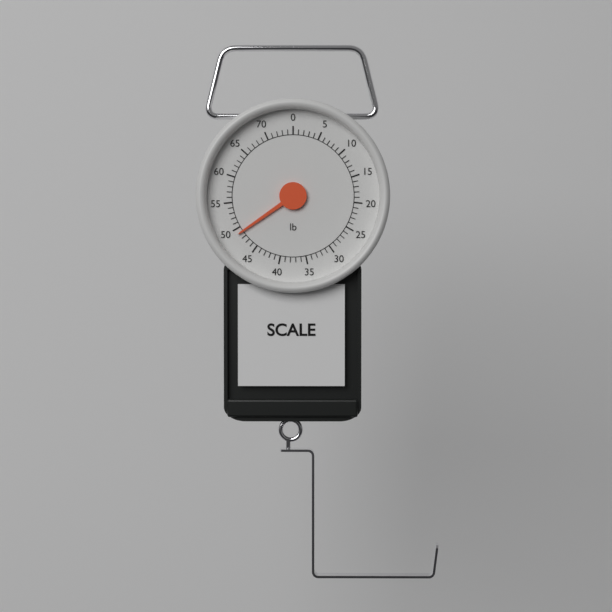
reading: 49 lb
